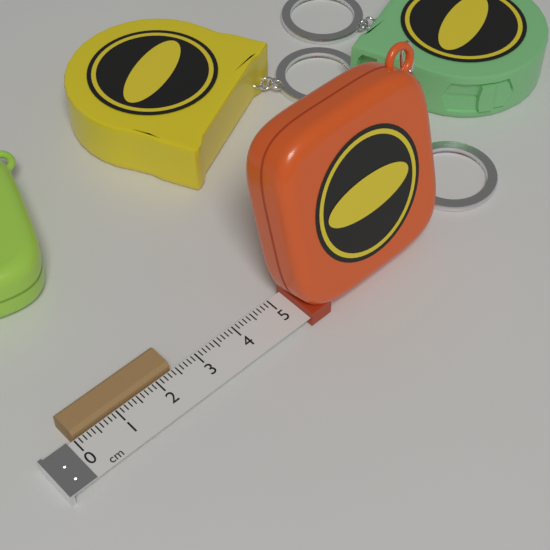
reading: 2.4 cm
